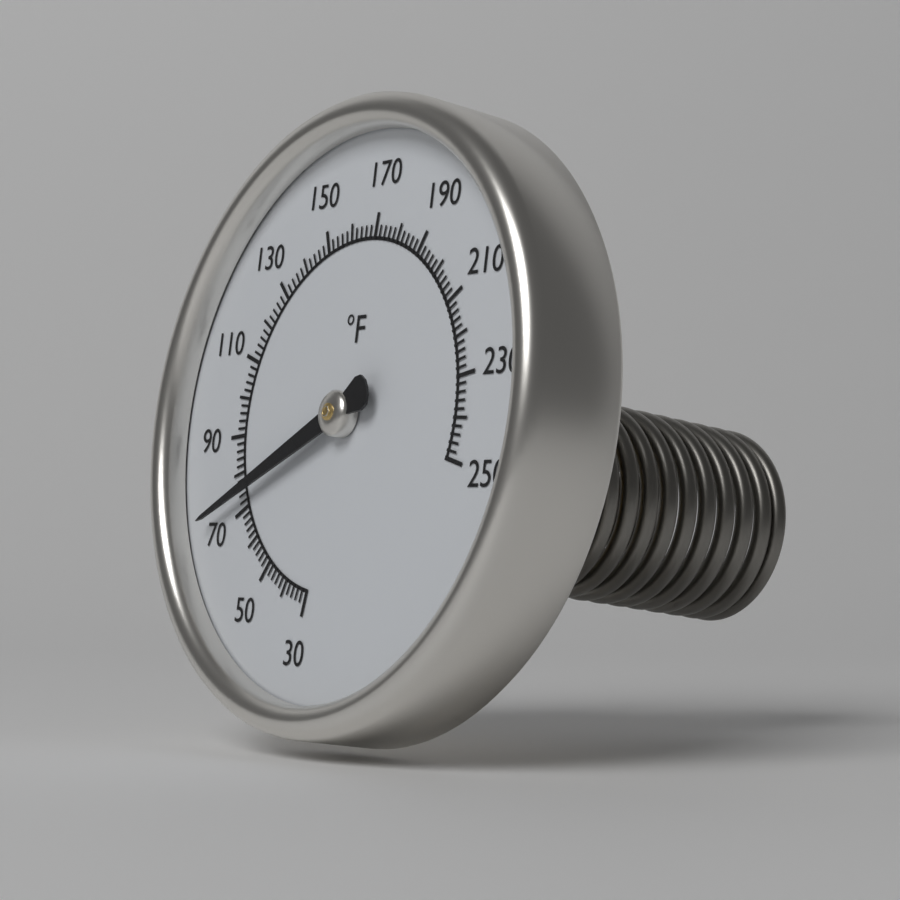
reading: 74 °F
